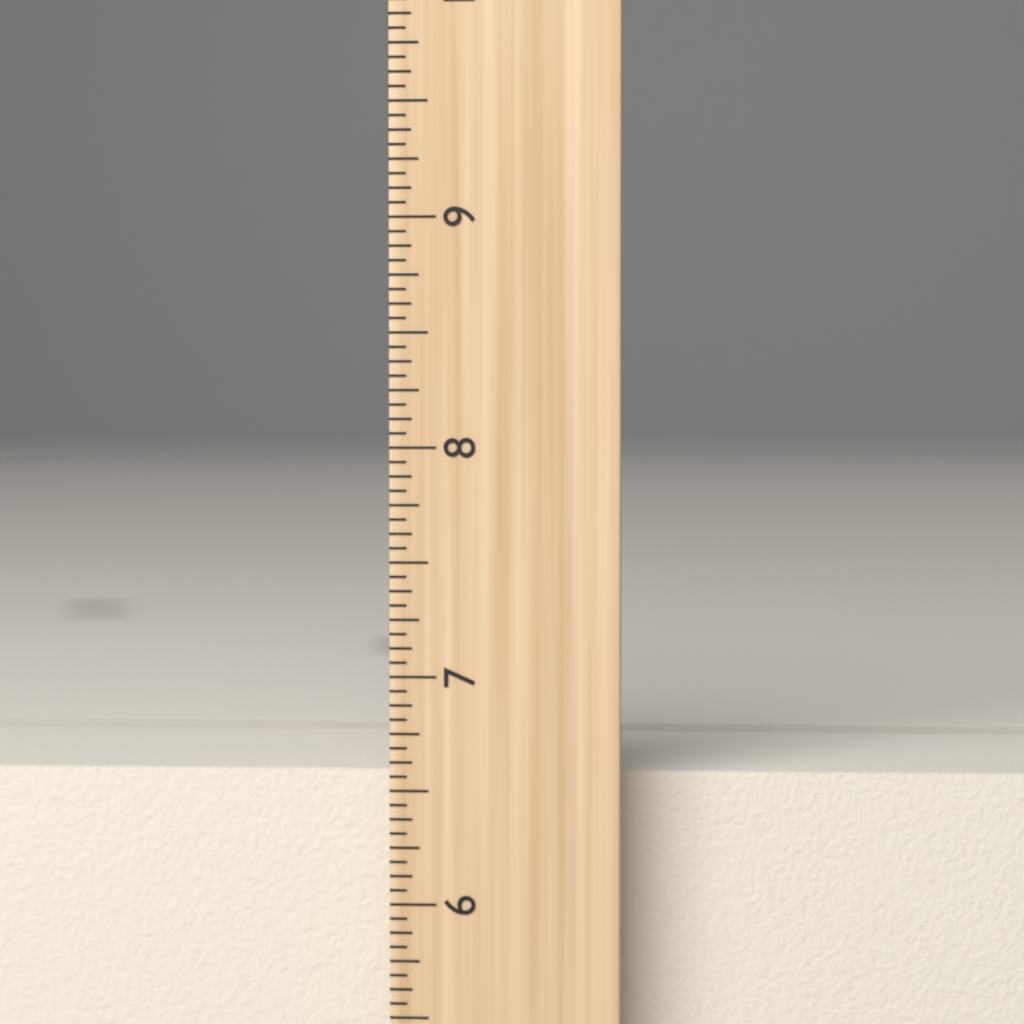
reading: 6.5625 inch
